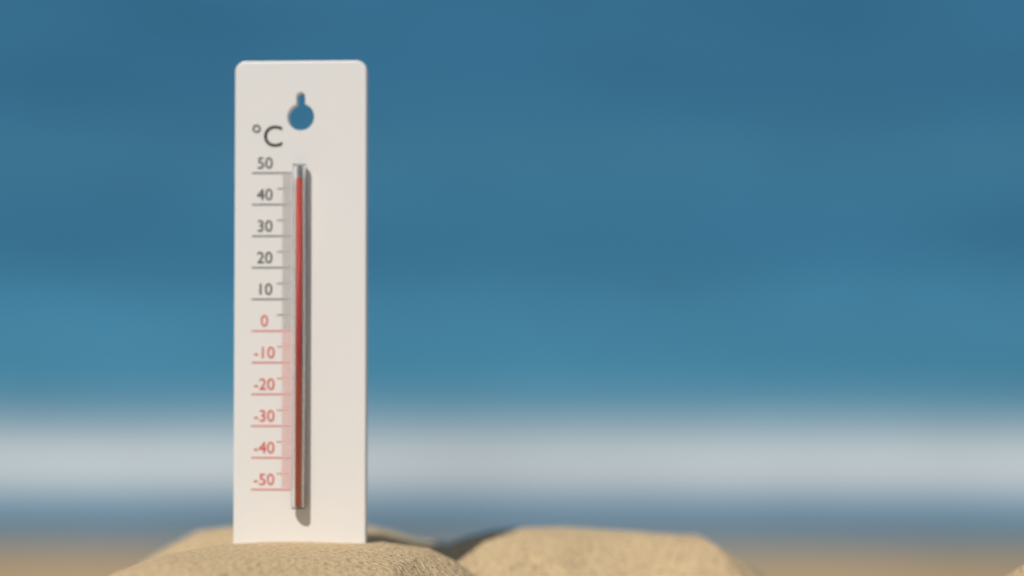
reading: 48 °C
